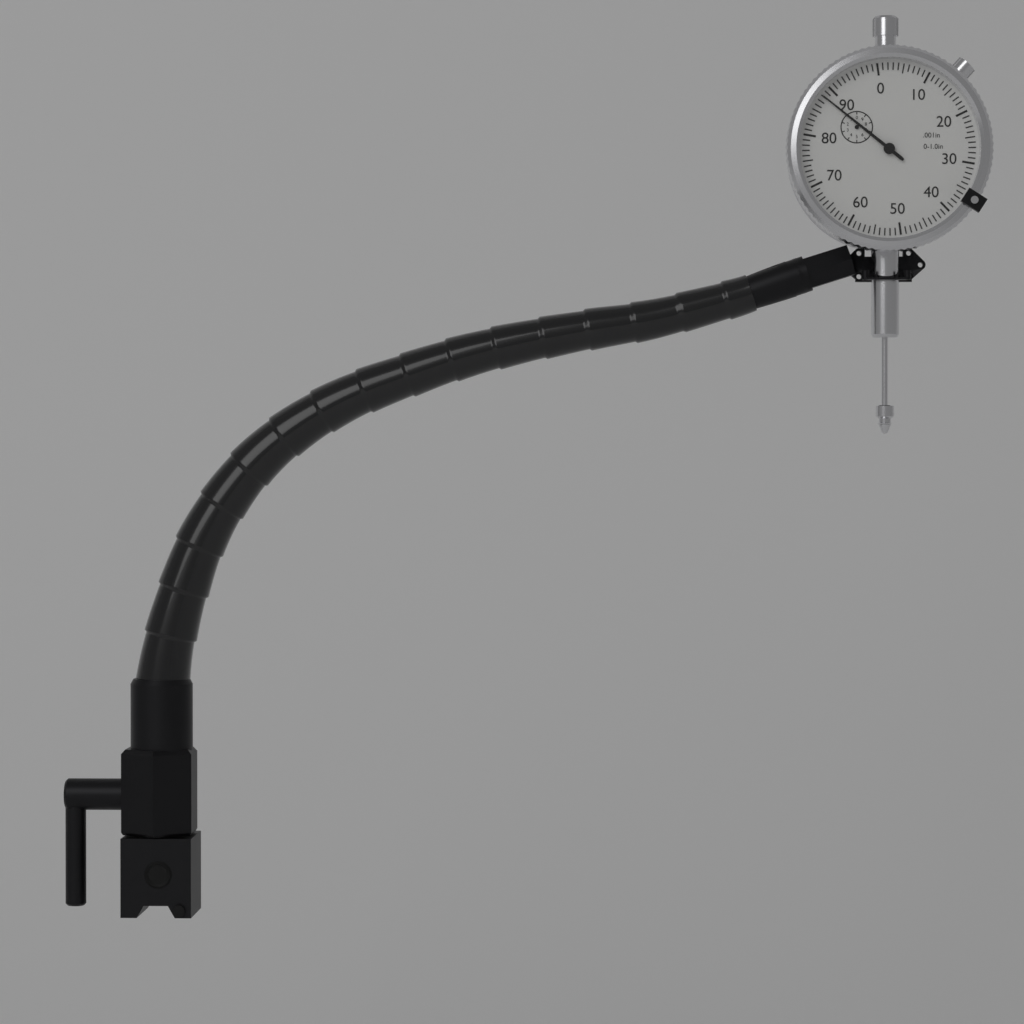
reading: 0.088 in
